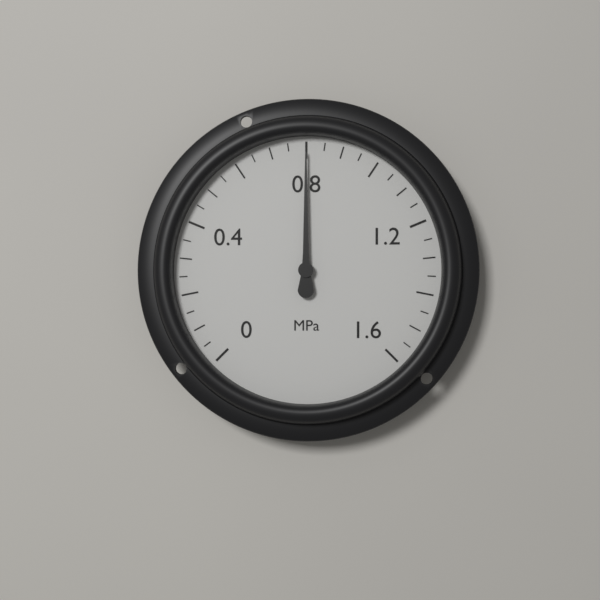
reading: 0.80 MPa
